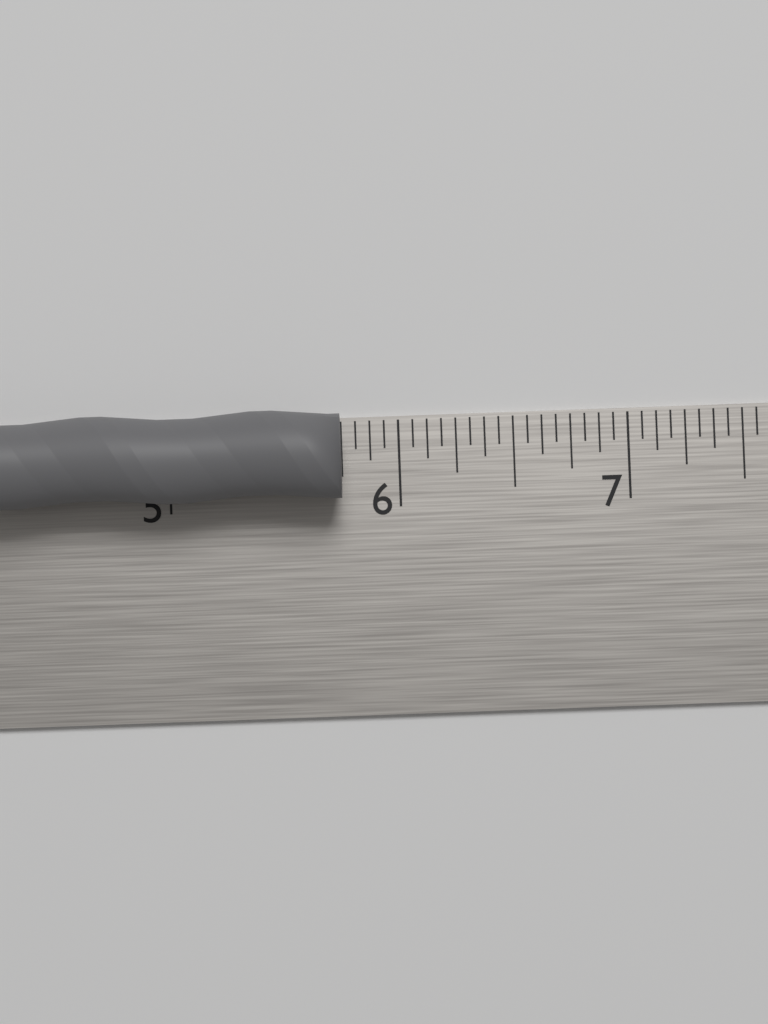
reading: 5.7500 in
